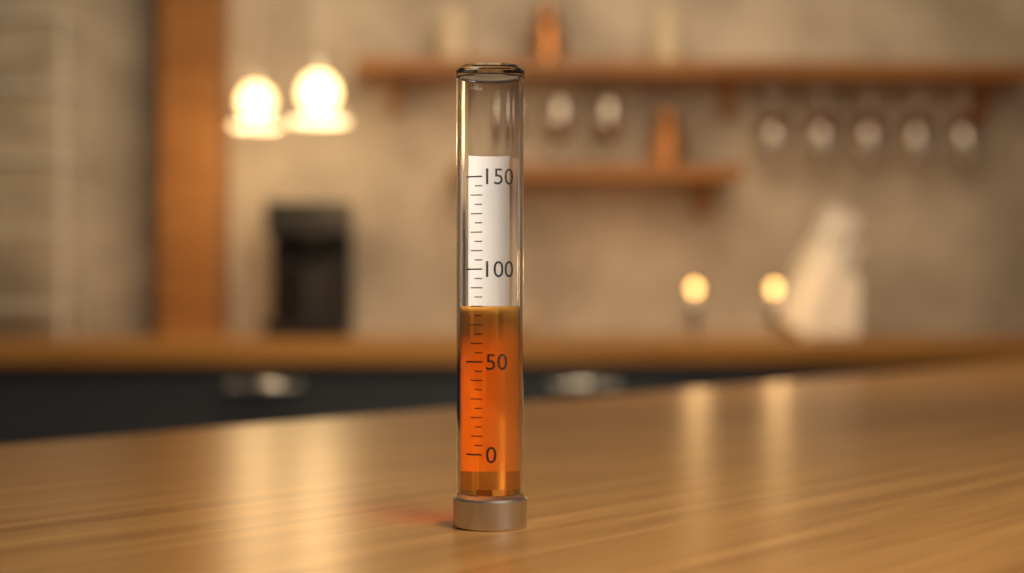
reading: 80 (no unit)
